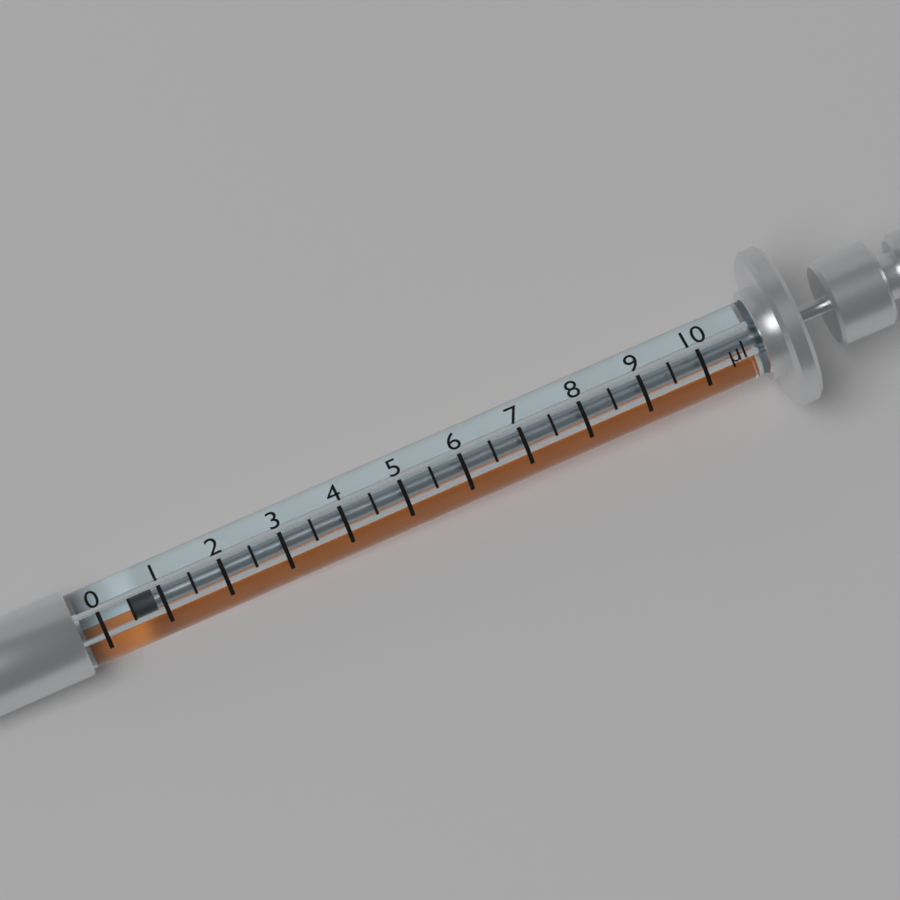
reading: 0.5 µl
